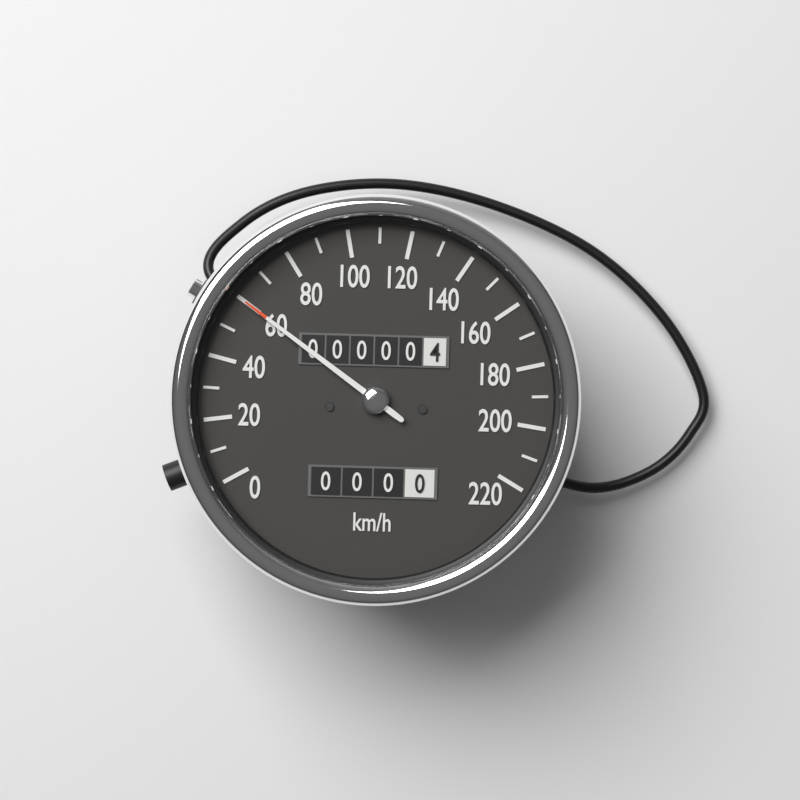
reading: 60 km/h
